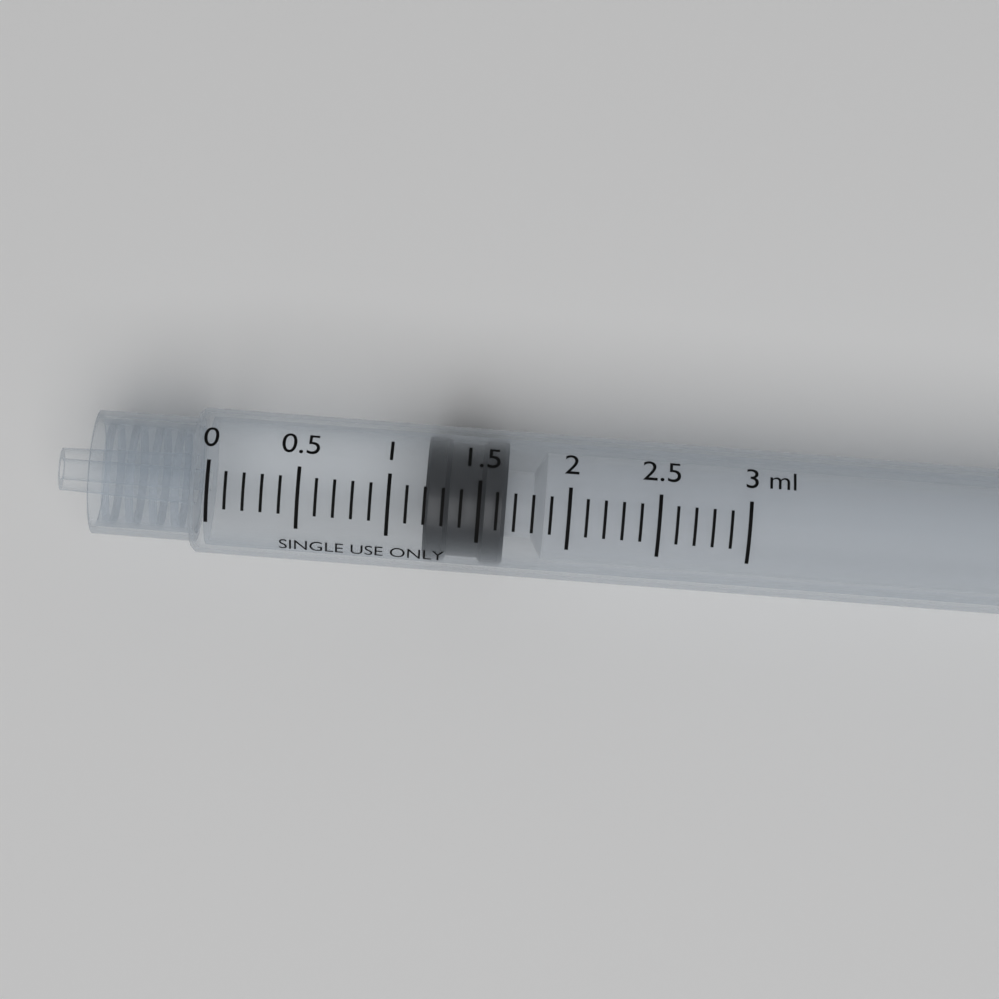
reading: 1.2 ml
